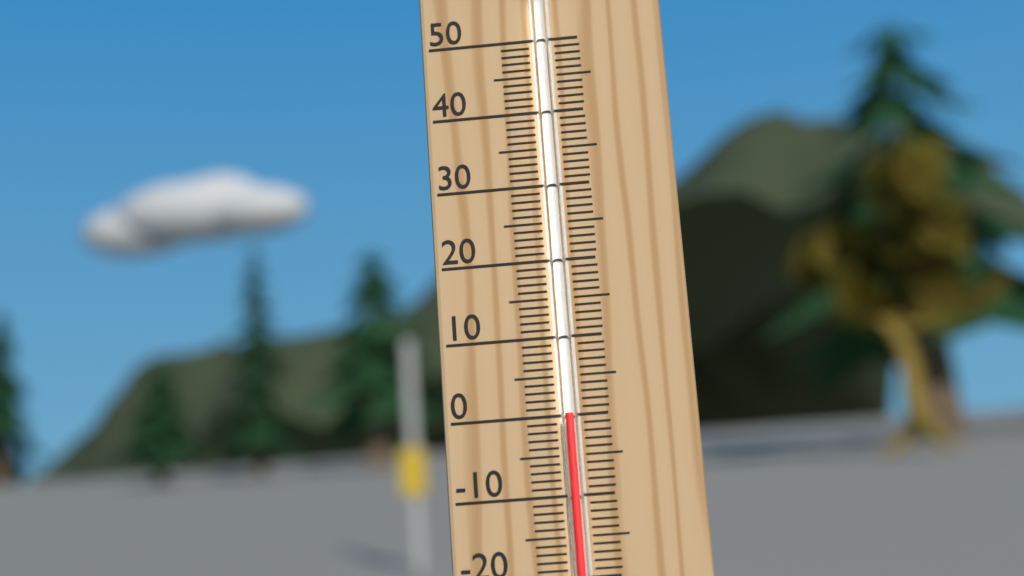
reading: 0 °C
